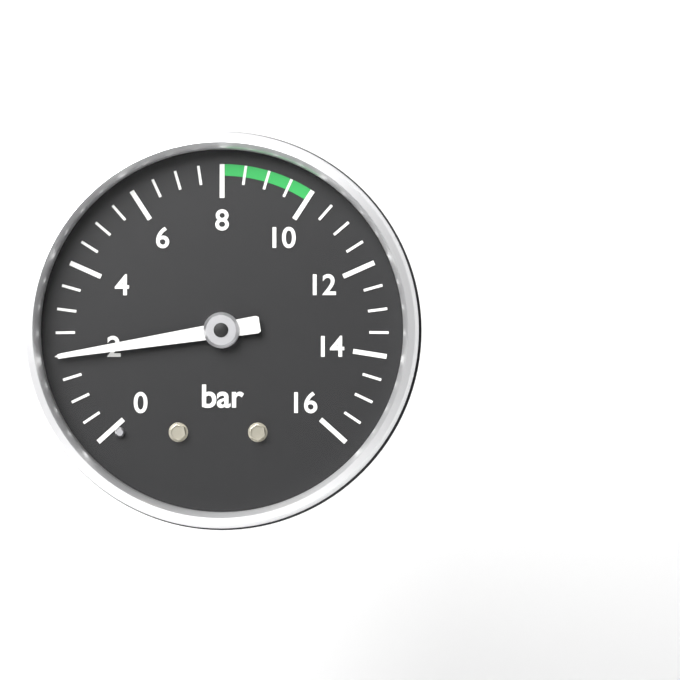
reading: 2.0 bar
